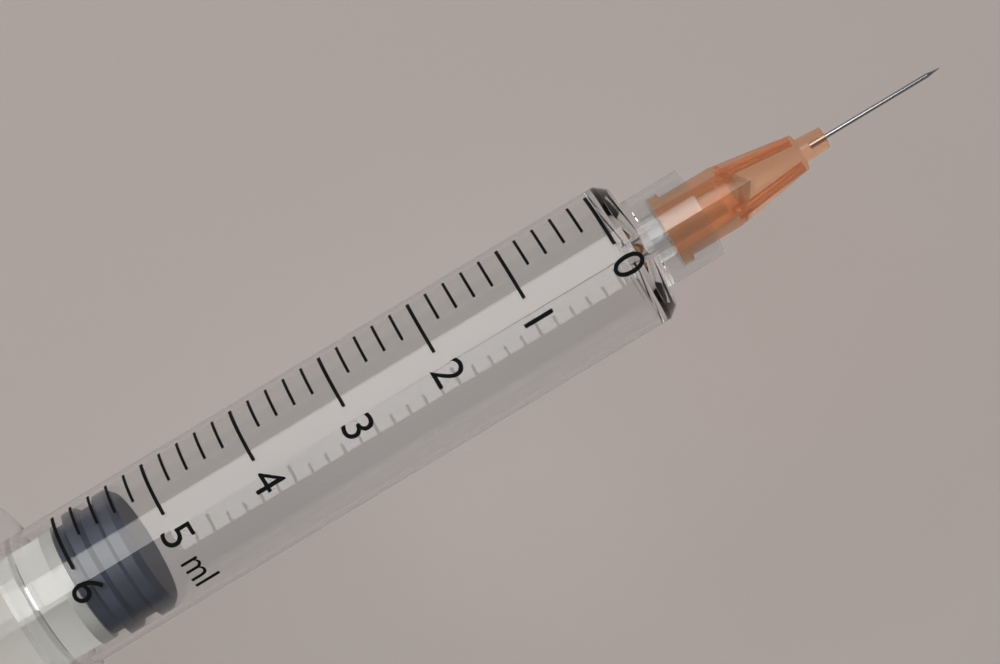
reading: 5.4 ml
